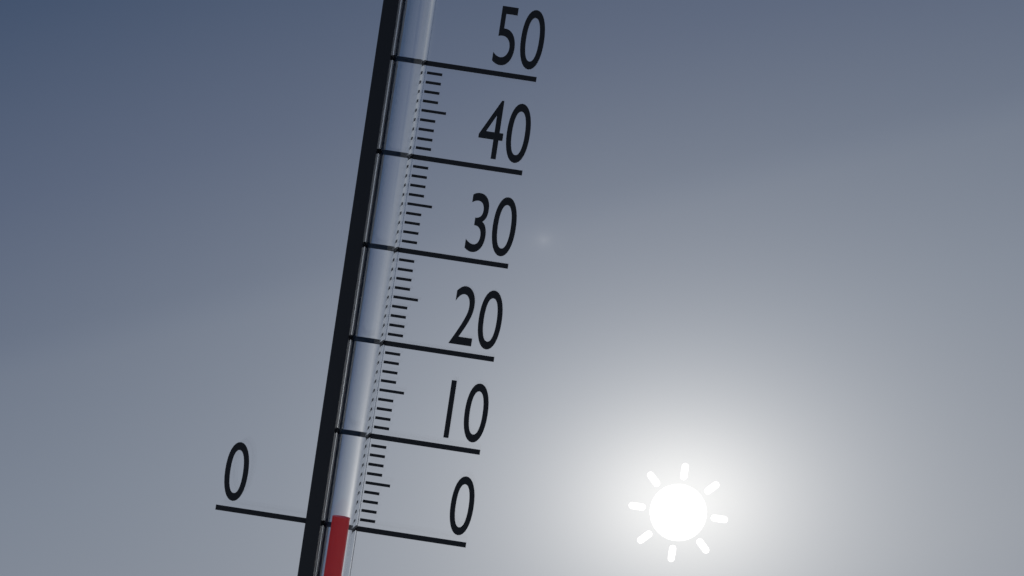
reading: 1 (no unit)
